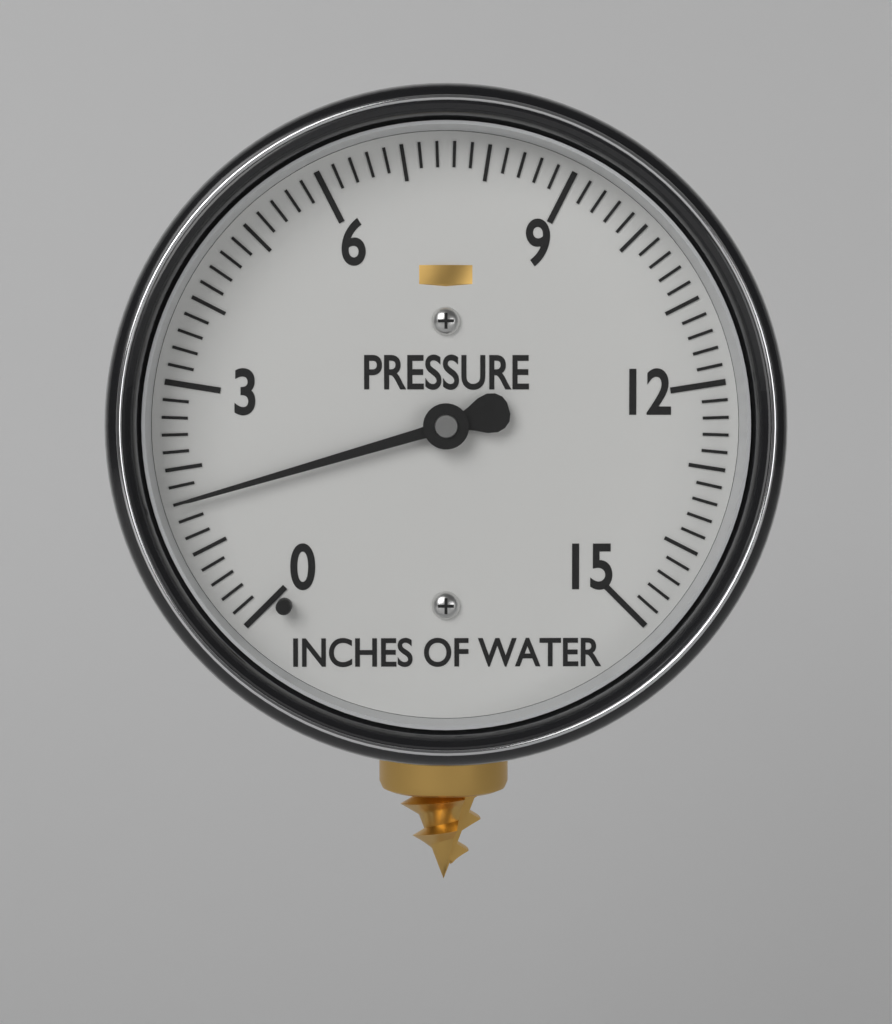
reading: 1.6 inches of water
